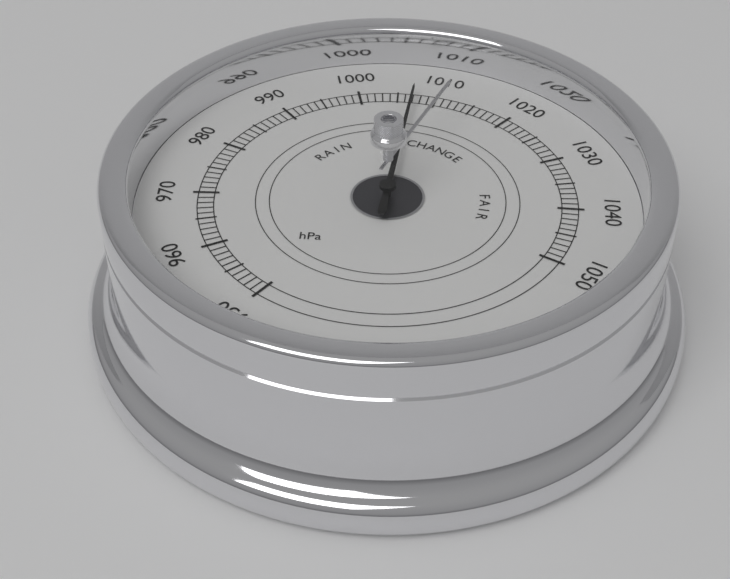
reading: 1007 hPa
